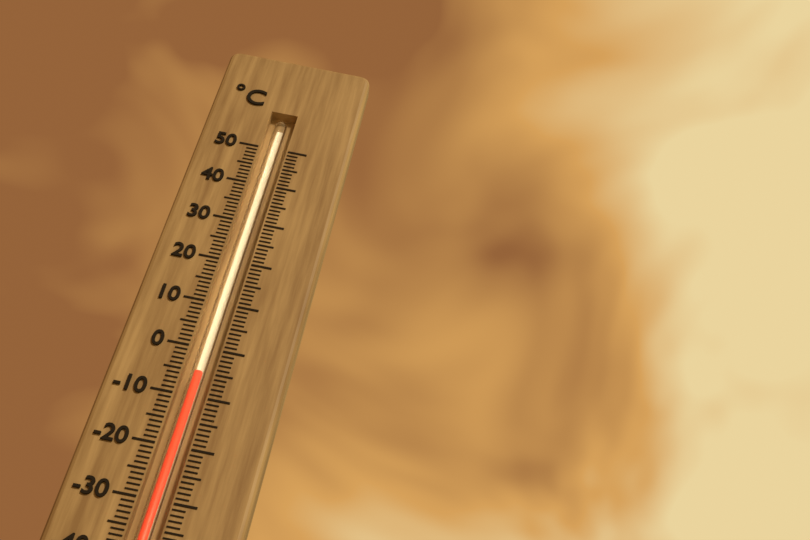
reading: -5 °C
